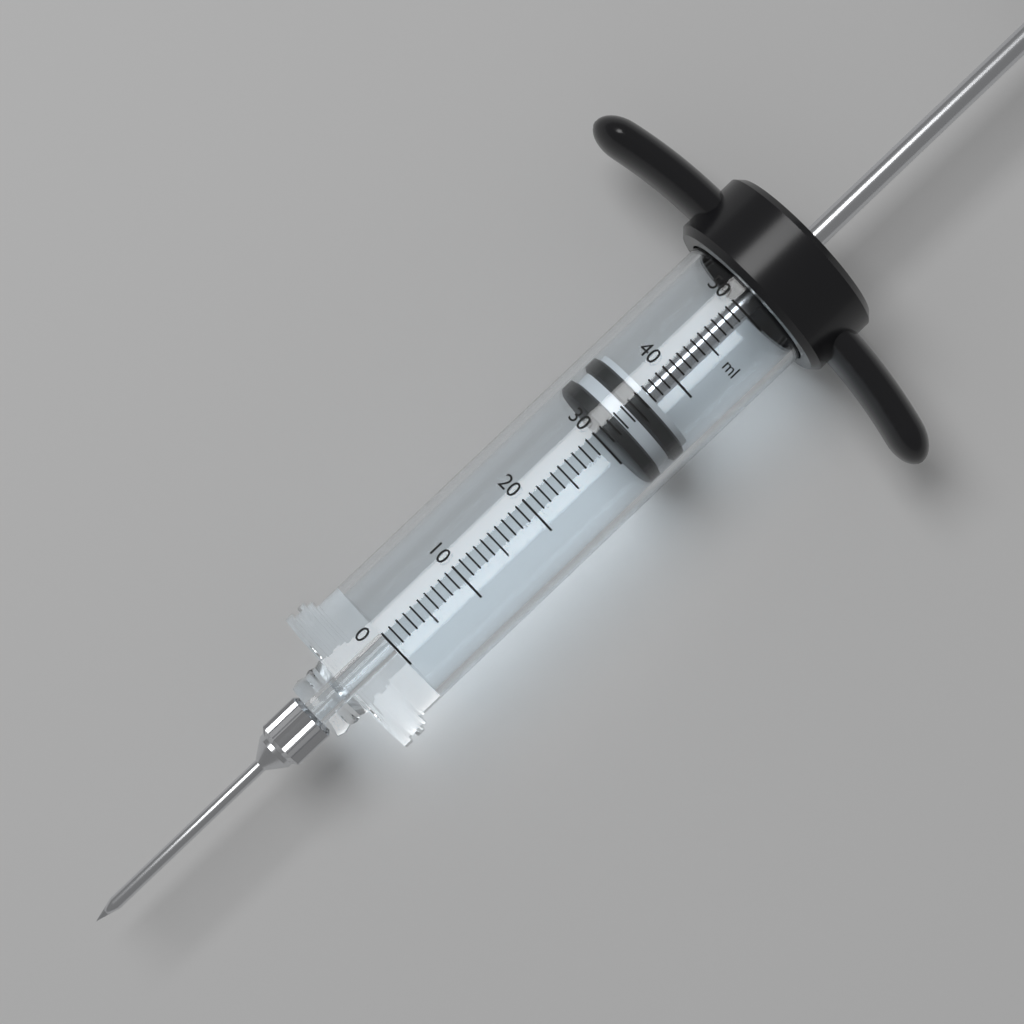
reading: 31 ml
